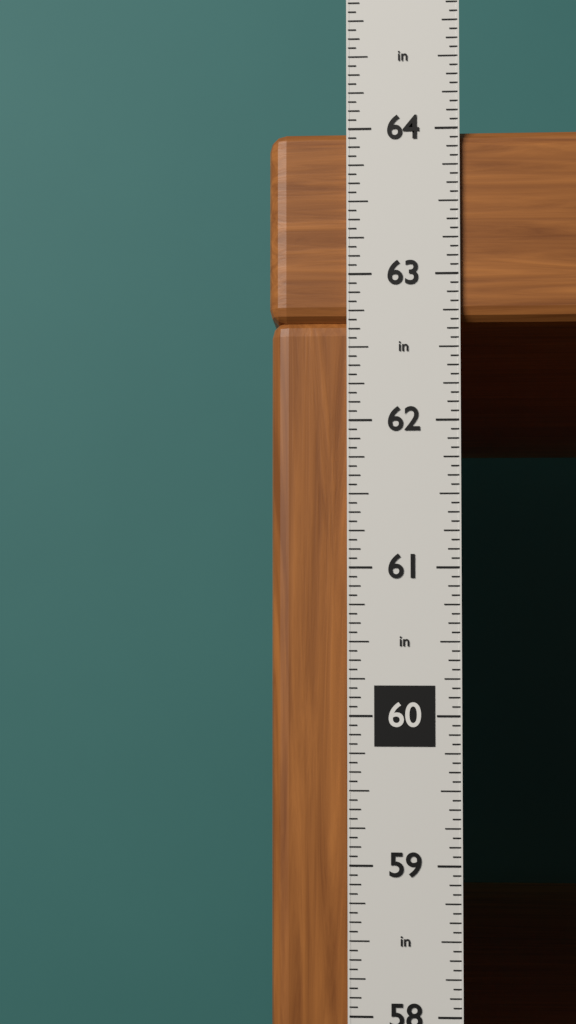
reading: 64.0000 in
